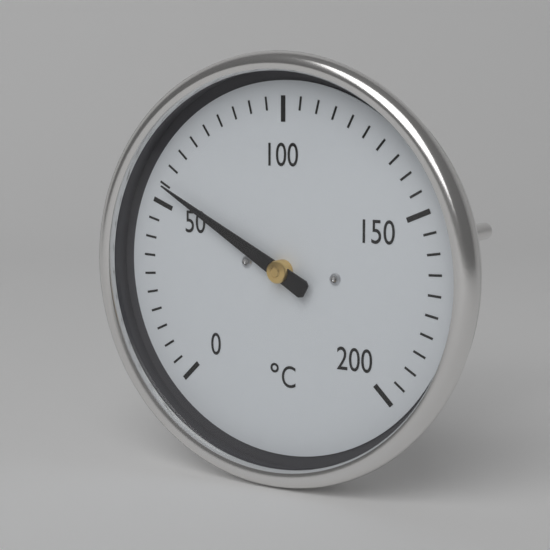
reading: 55 °C
